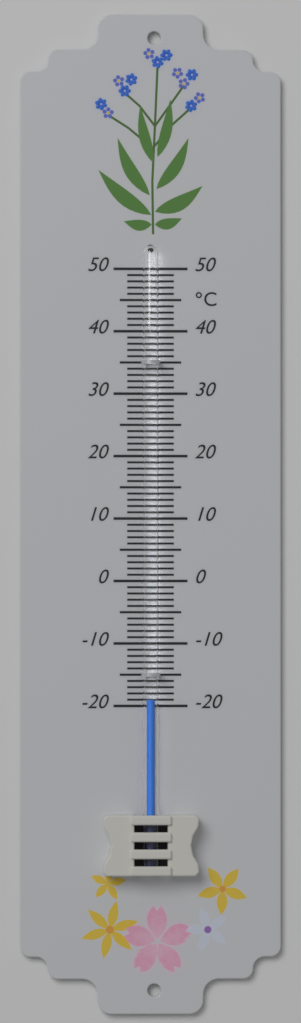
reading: -19 °C
